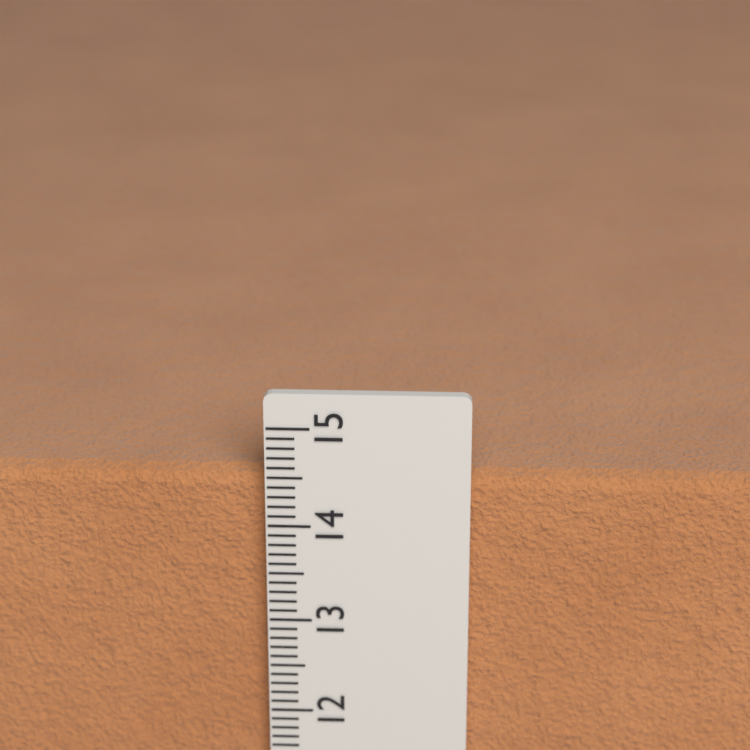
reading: 14.5 cm
